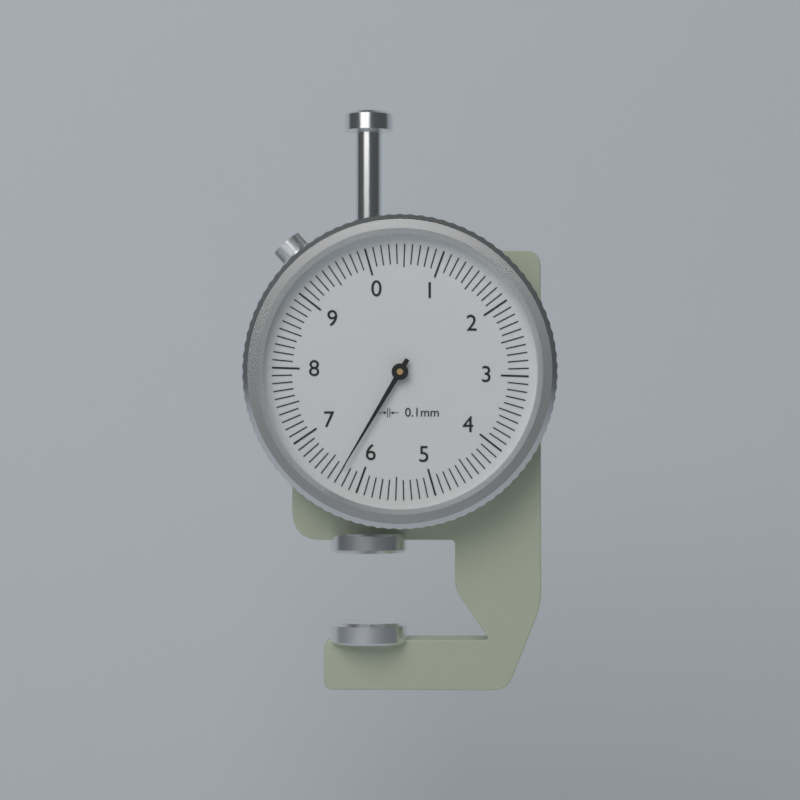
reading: 6.3 mm
